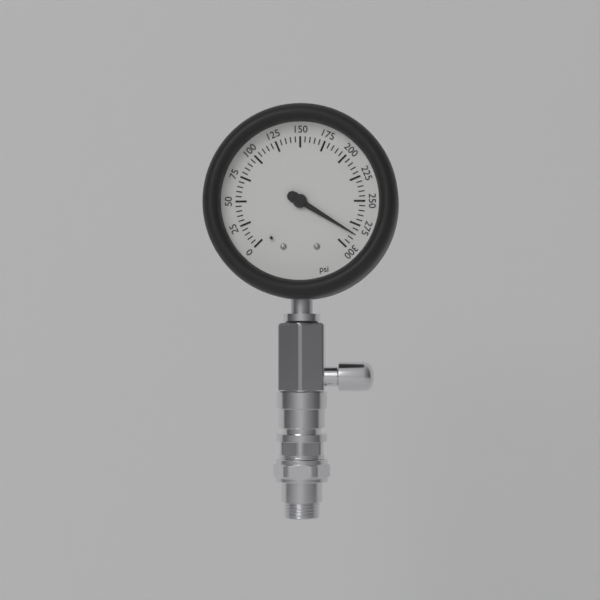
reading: 285 psi
